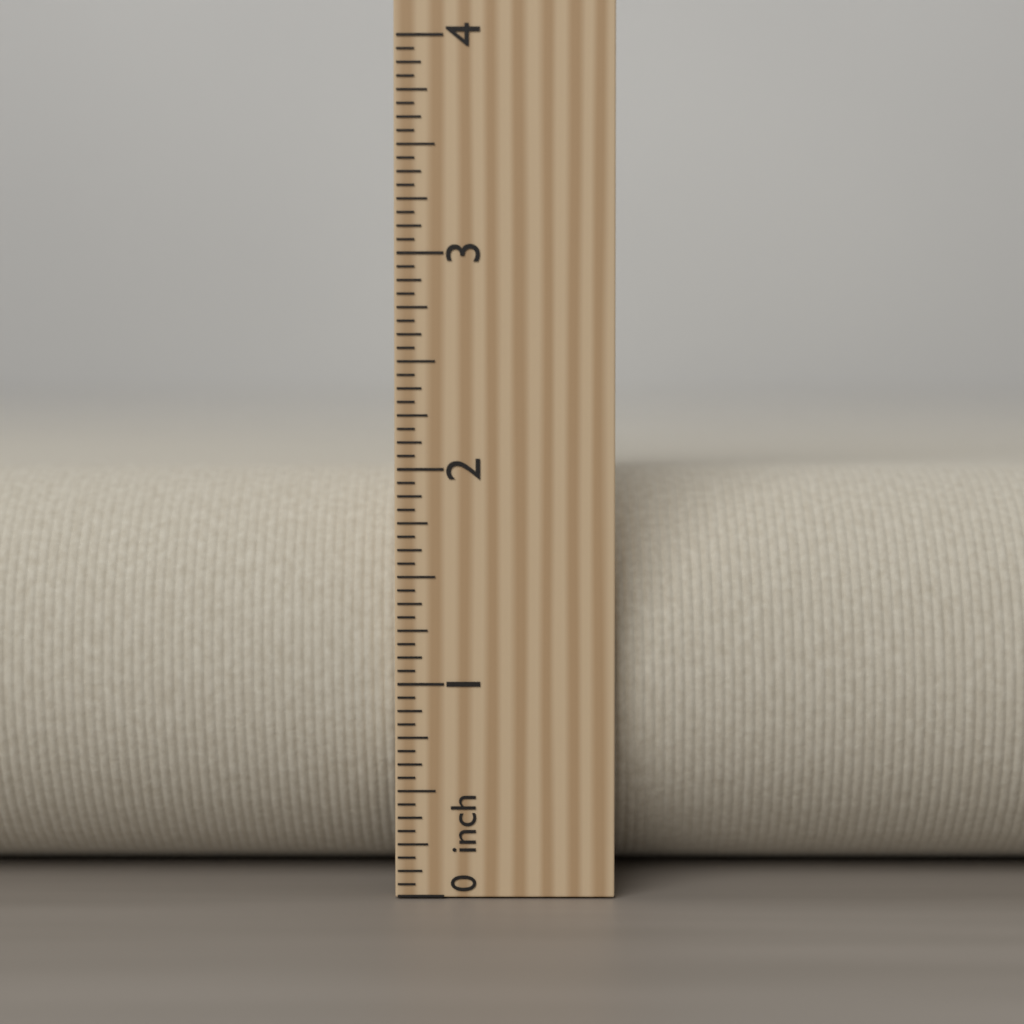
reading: 2.0000 inch
